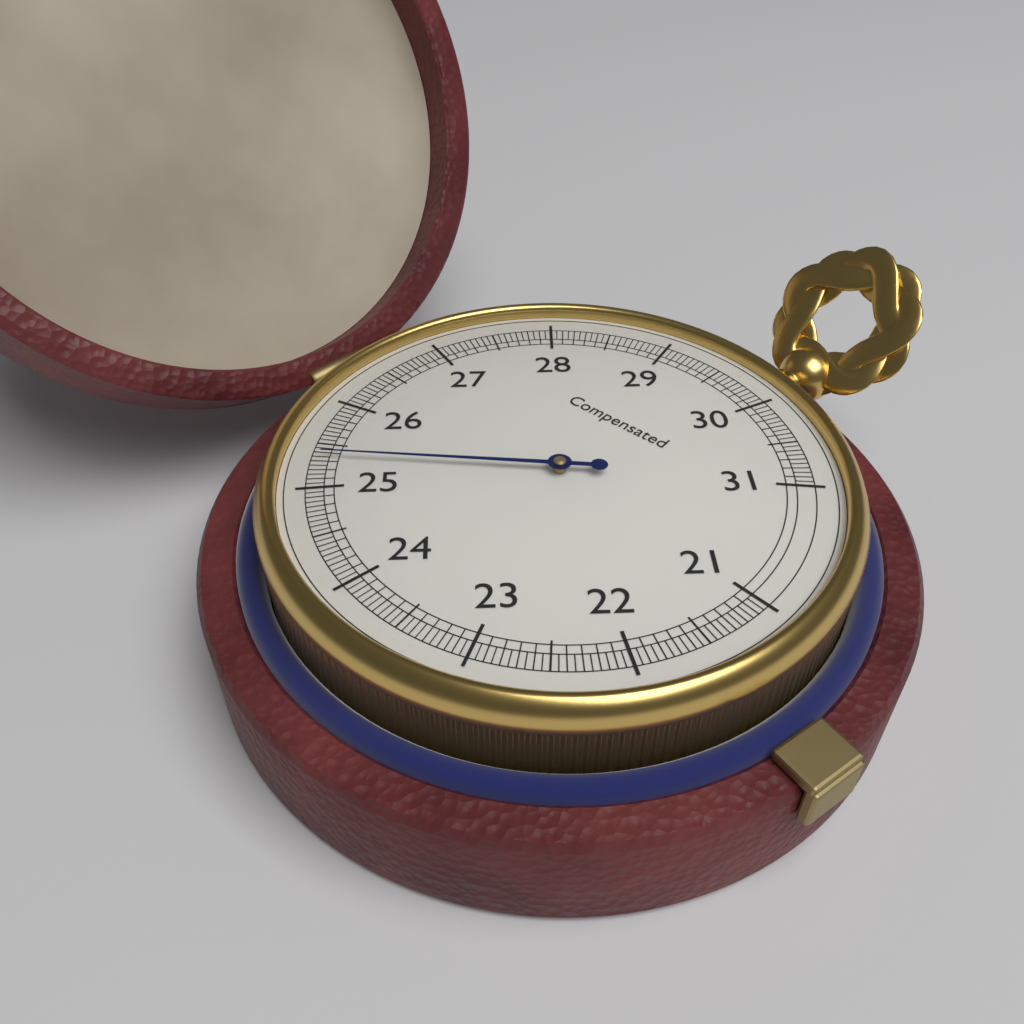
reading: 25.35 (no unit)
